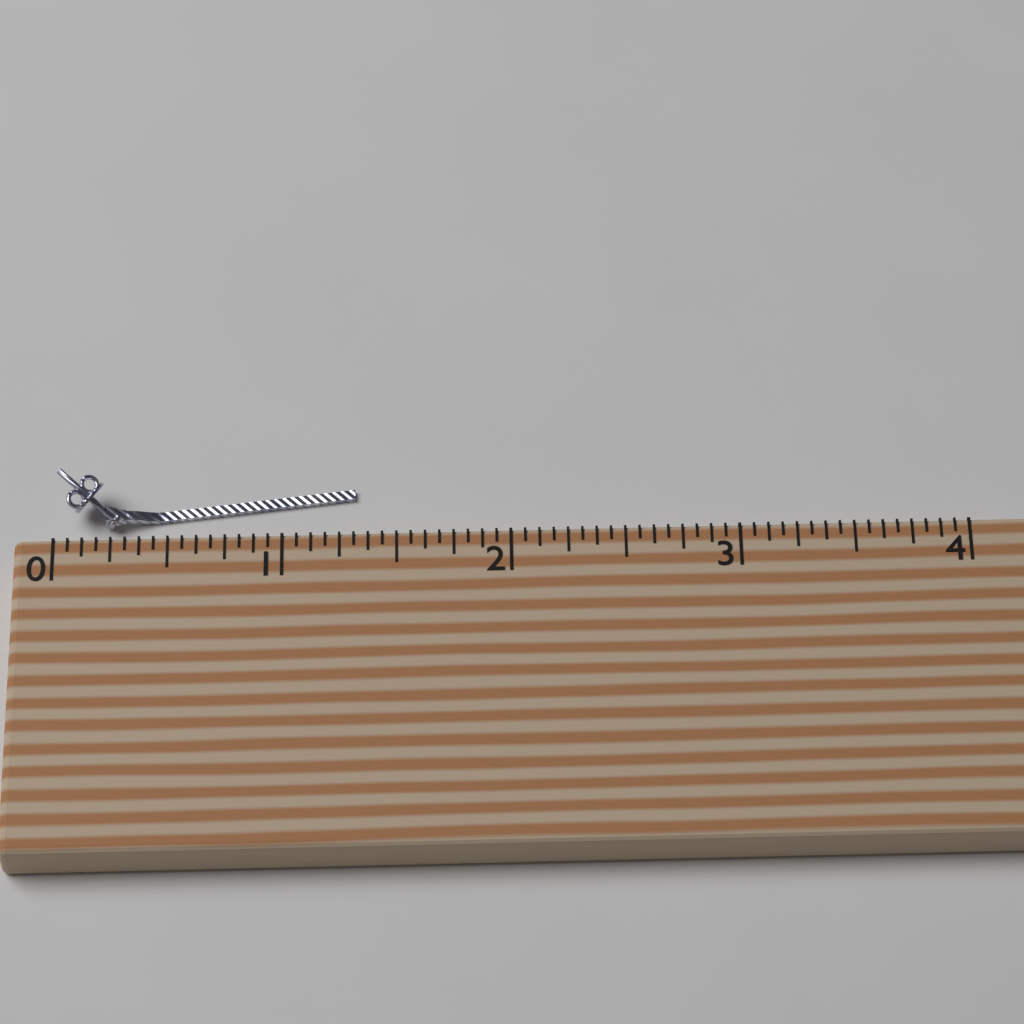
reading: 1.3125 (no unit)
